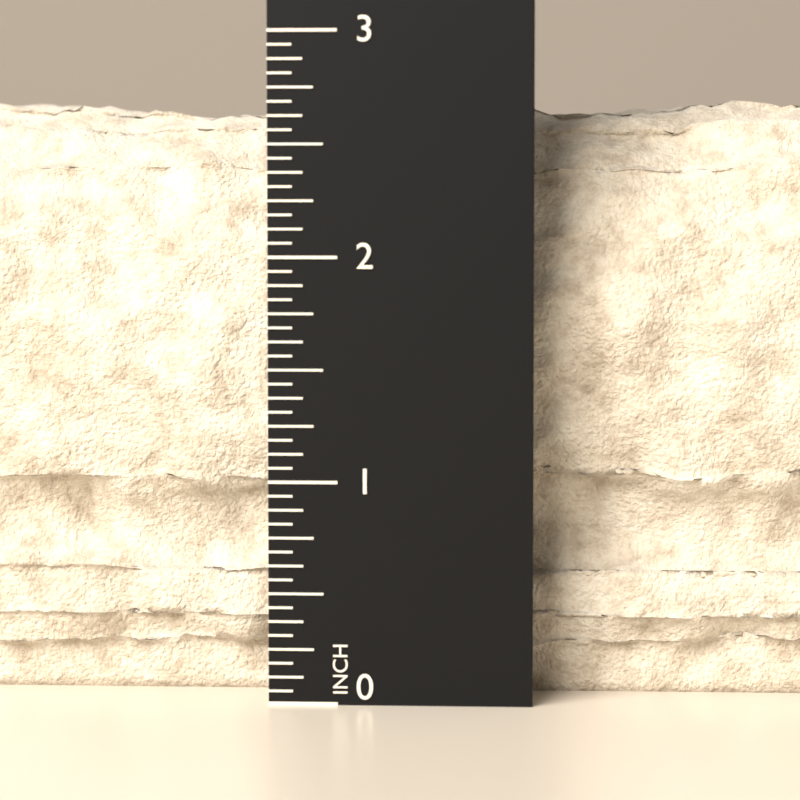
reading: 2.7500 in
